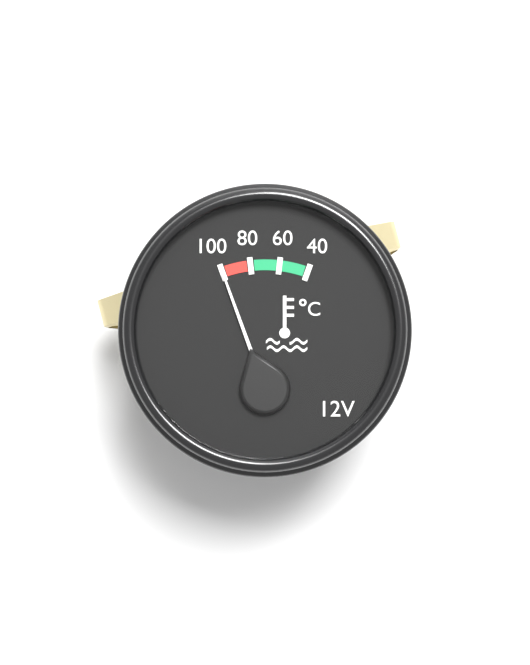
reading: 100 °C
